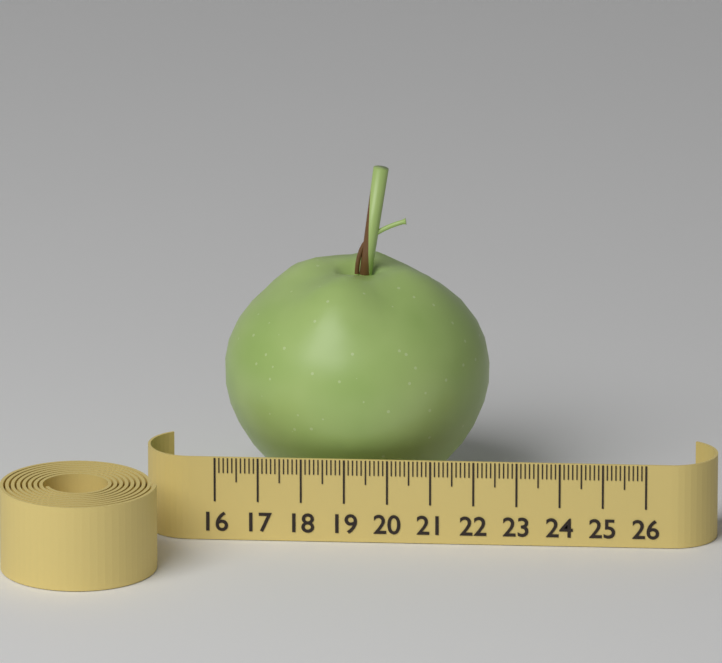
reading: 22.2 (no unit)
